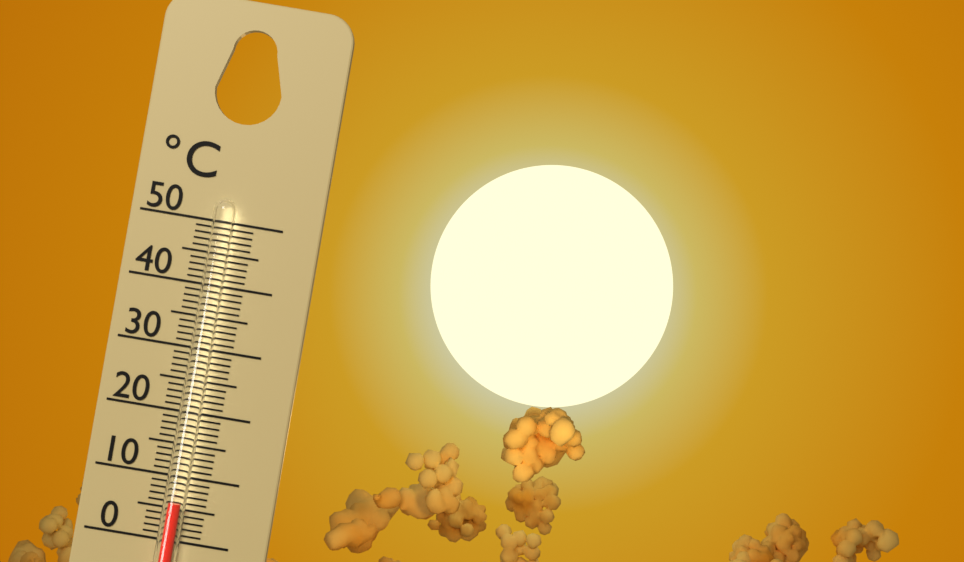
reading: 6 °C
